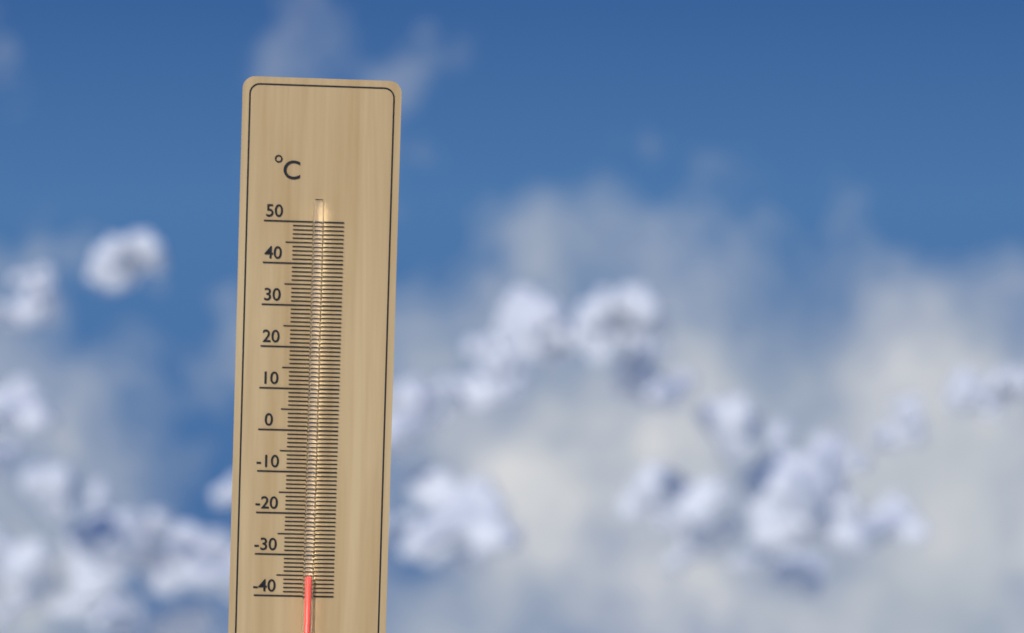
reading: -35 °C
